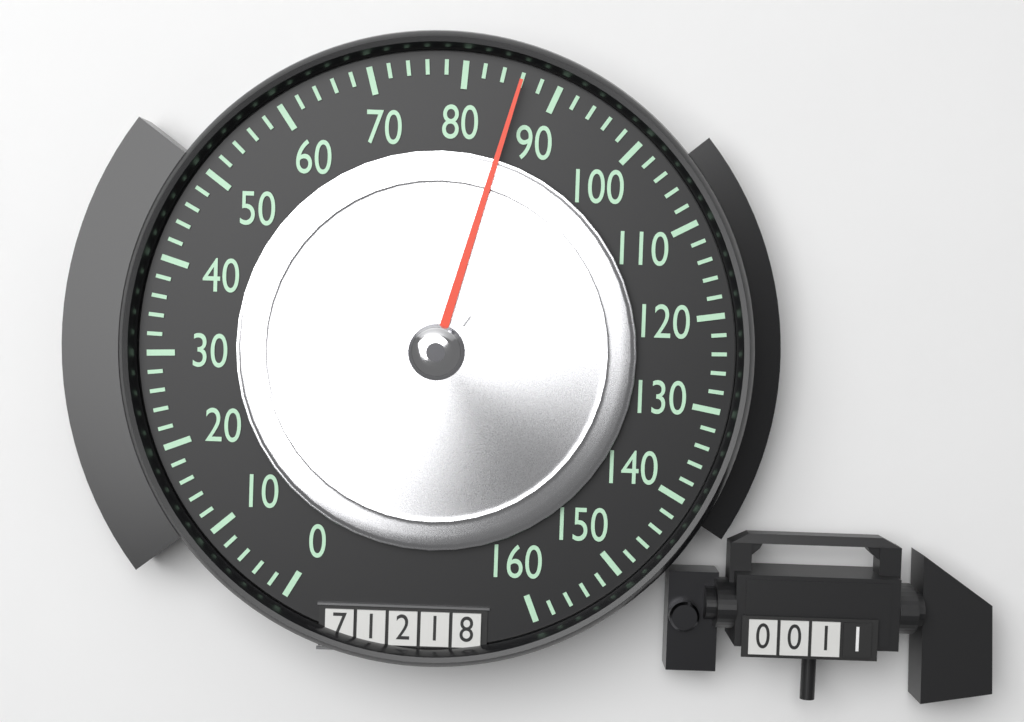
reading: 86 (no unit)
